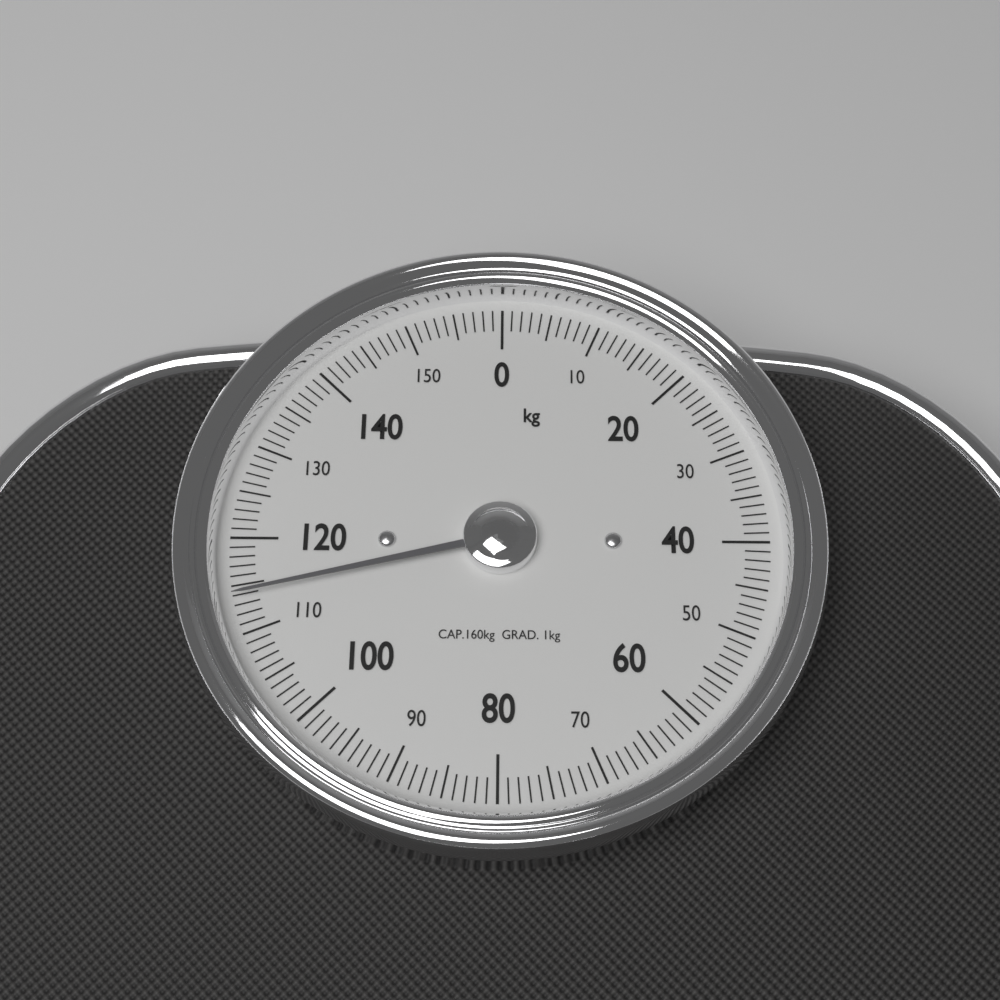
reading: 114 kg
